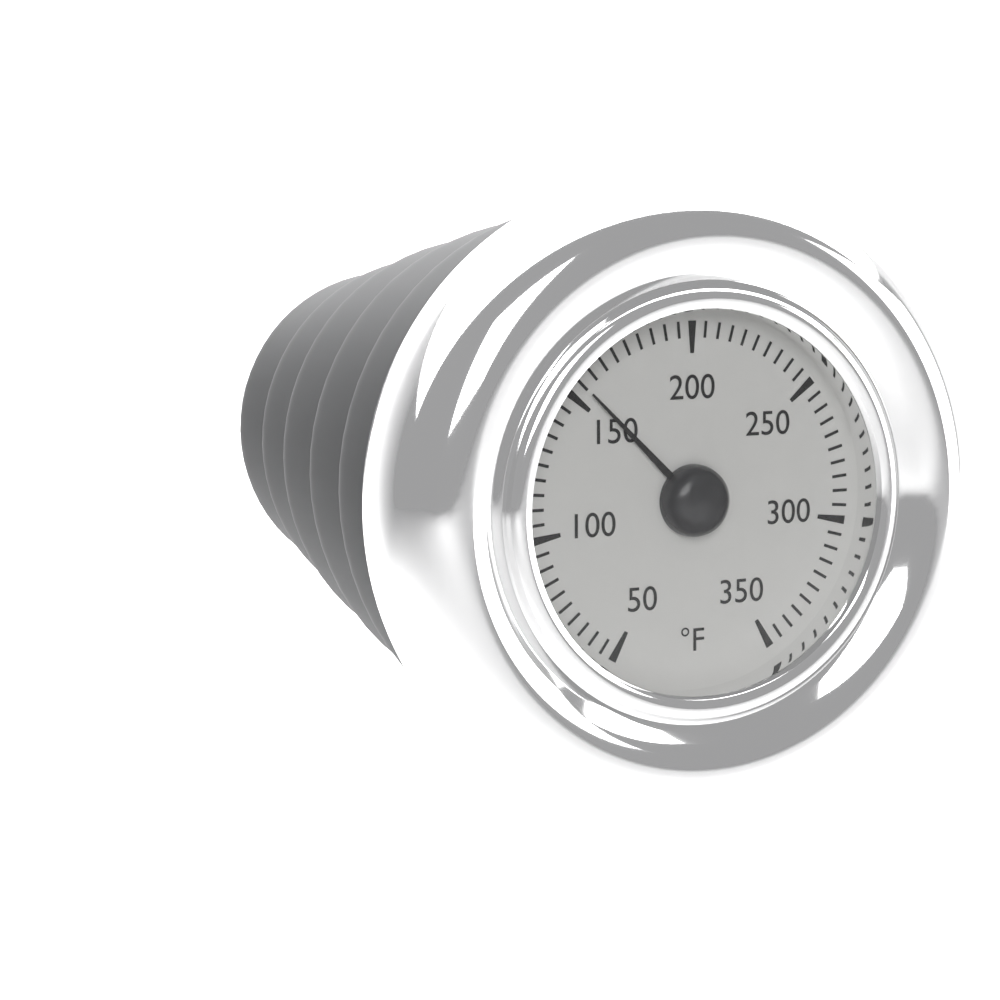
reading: 155 °F
